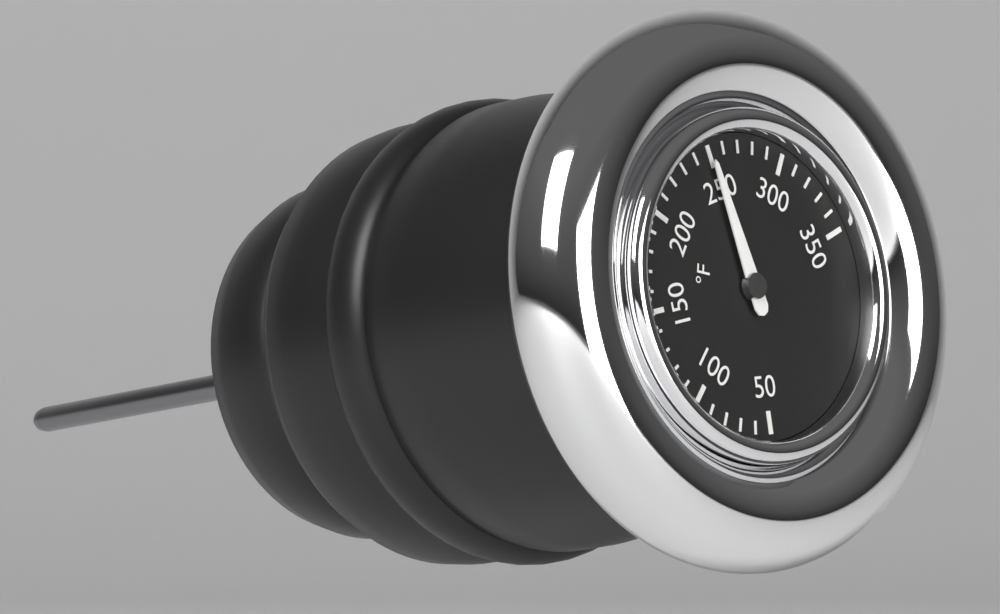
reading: 250 °F
